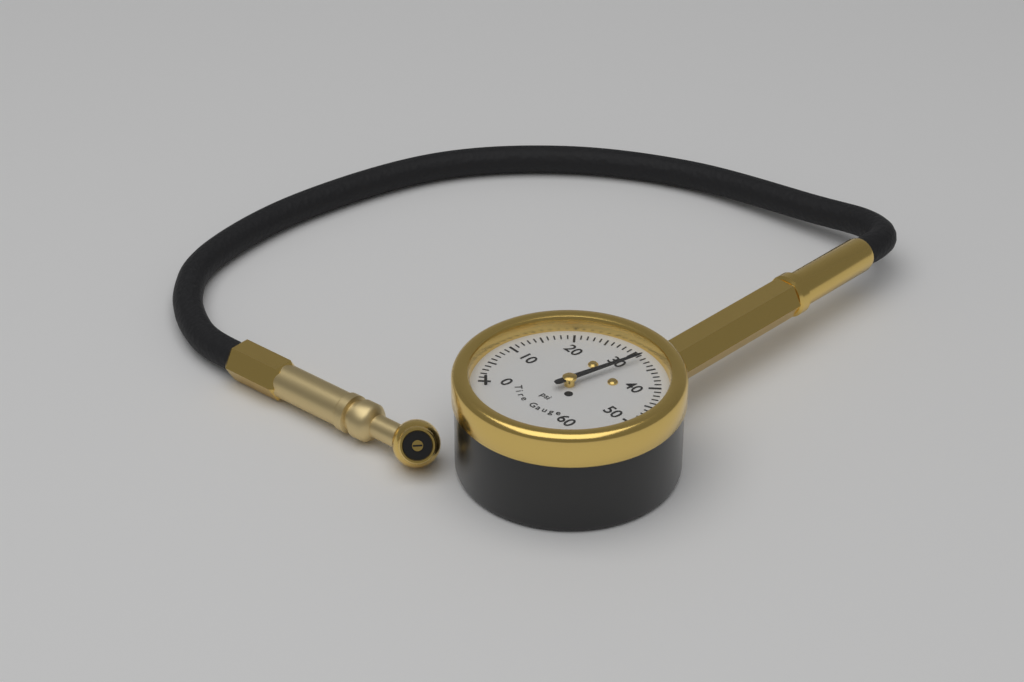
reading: 32 psi
